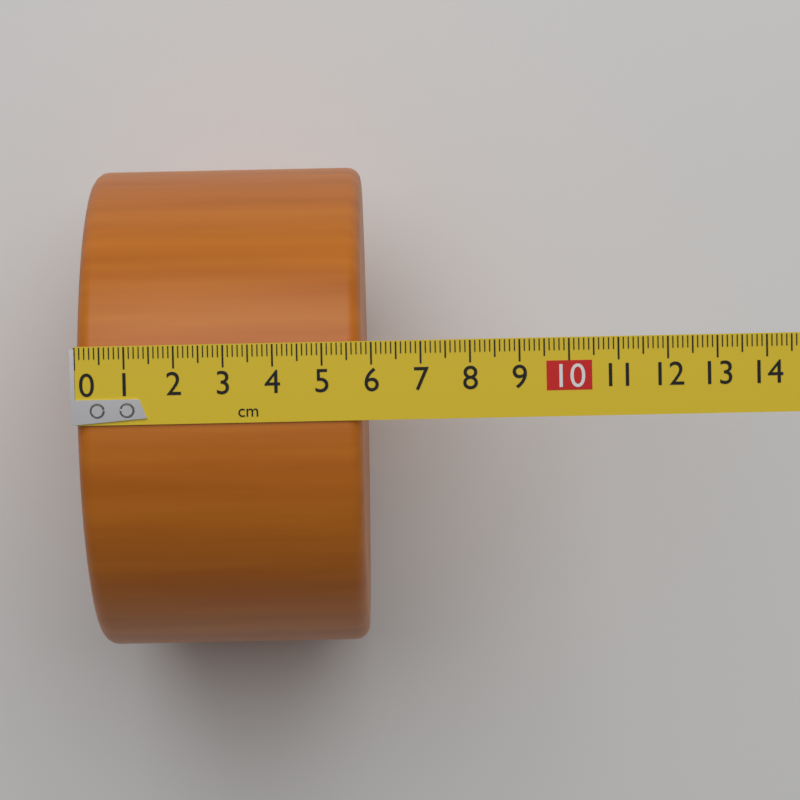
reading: 5.8 cm
